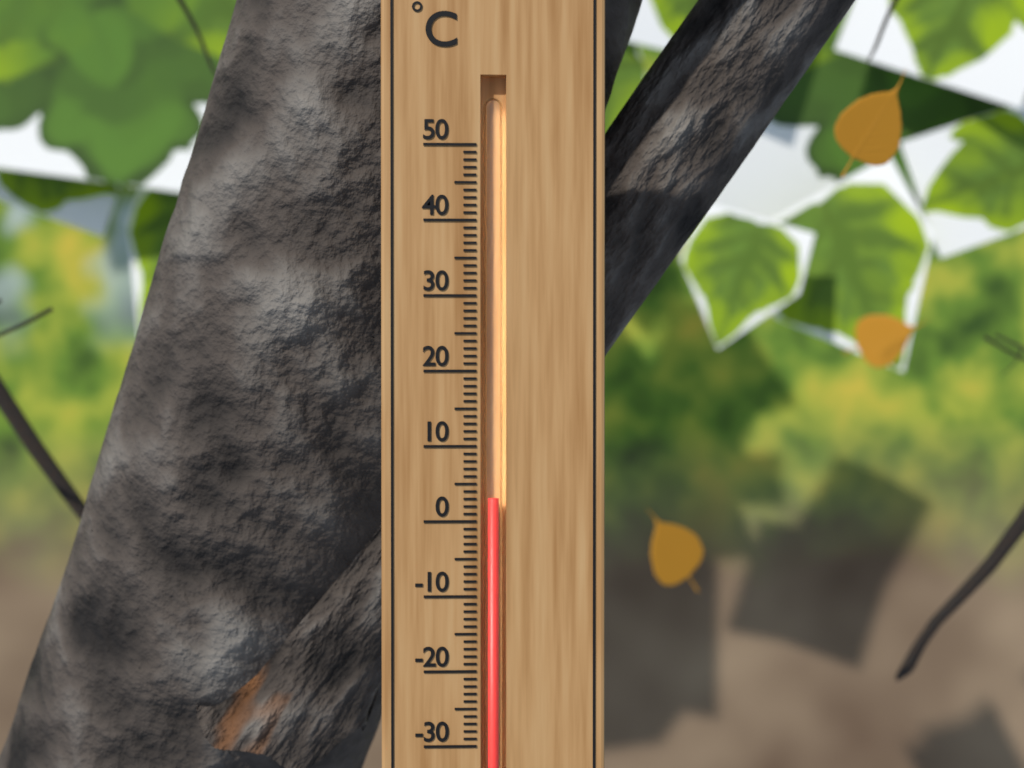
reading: 3 °C
